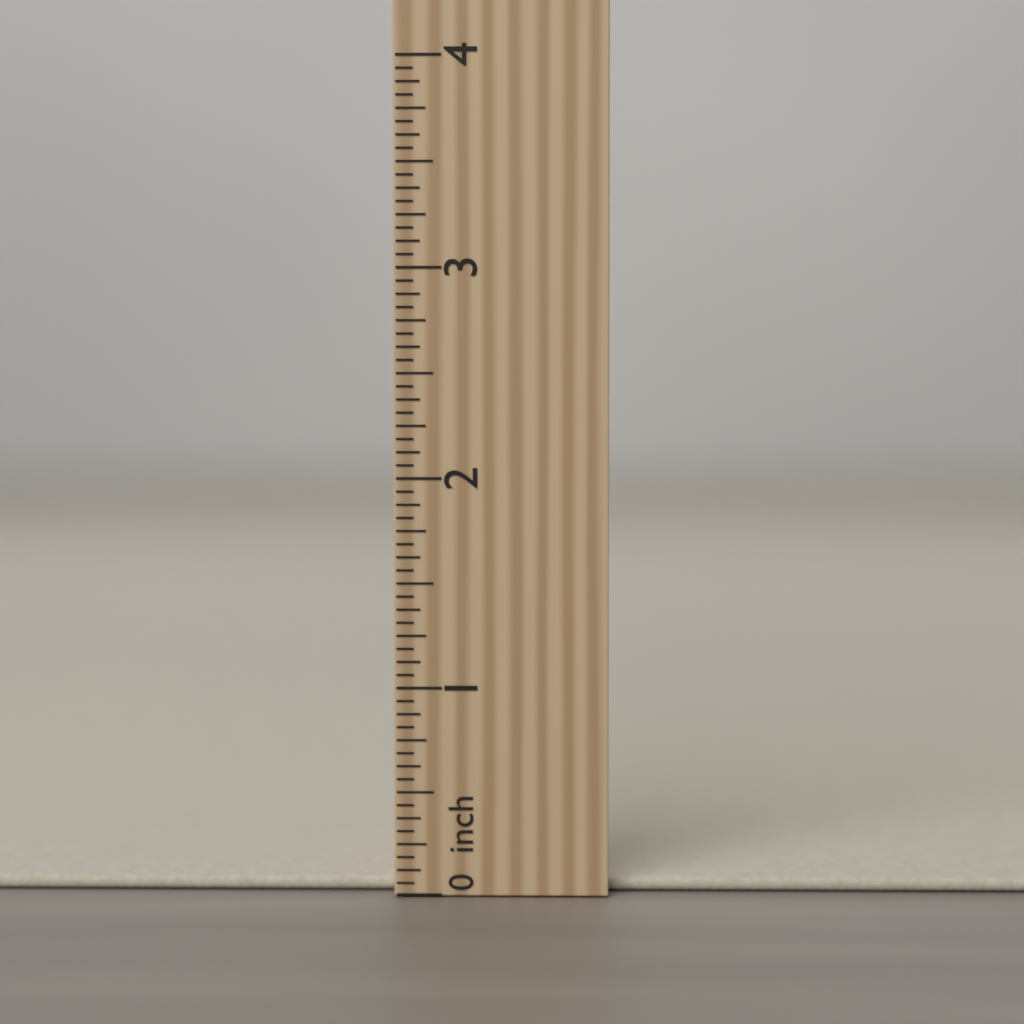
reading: 0.0625 inch
